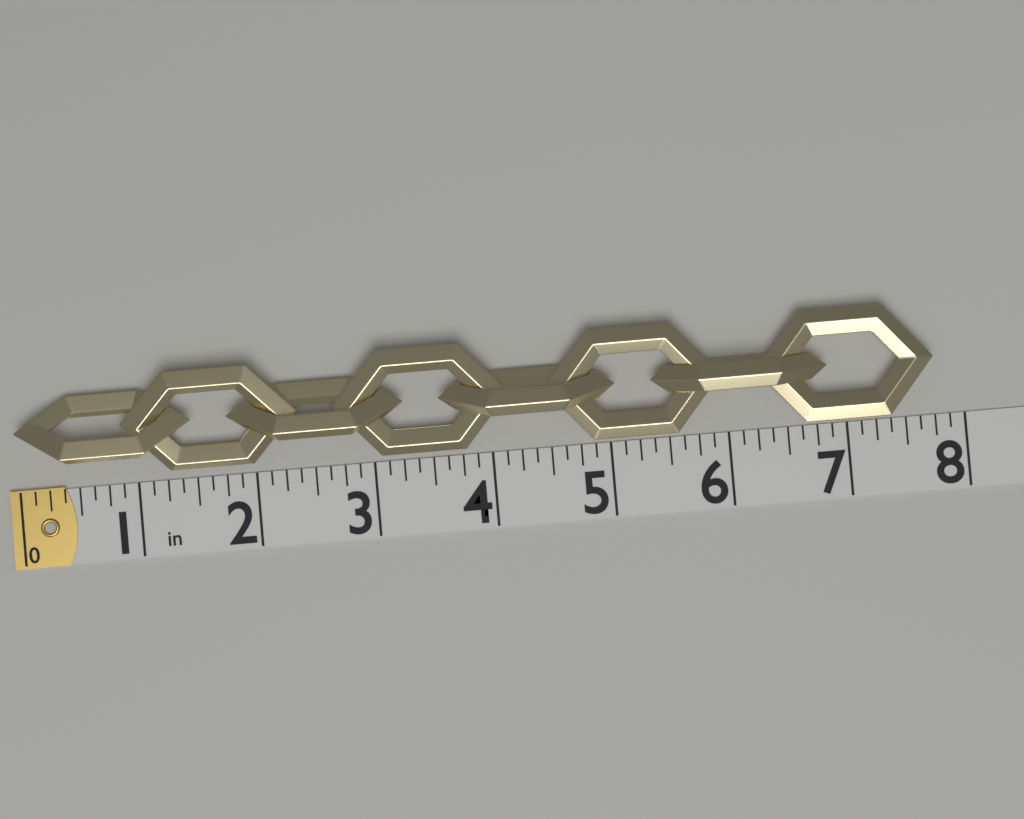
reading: 7.750 in
